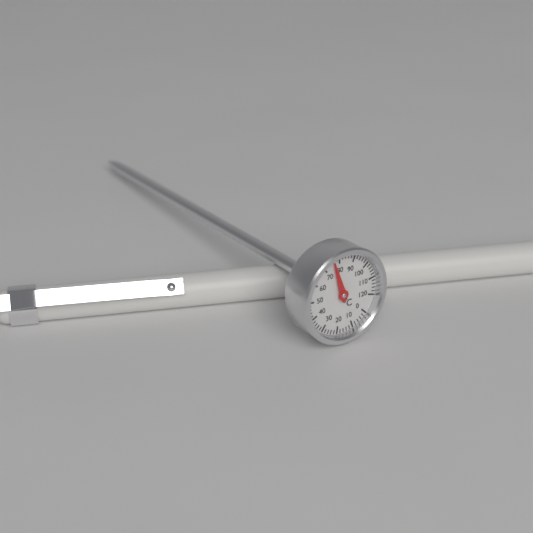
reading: 76 °C
